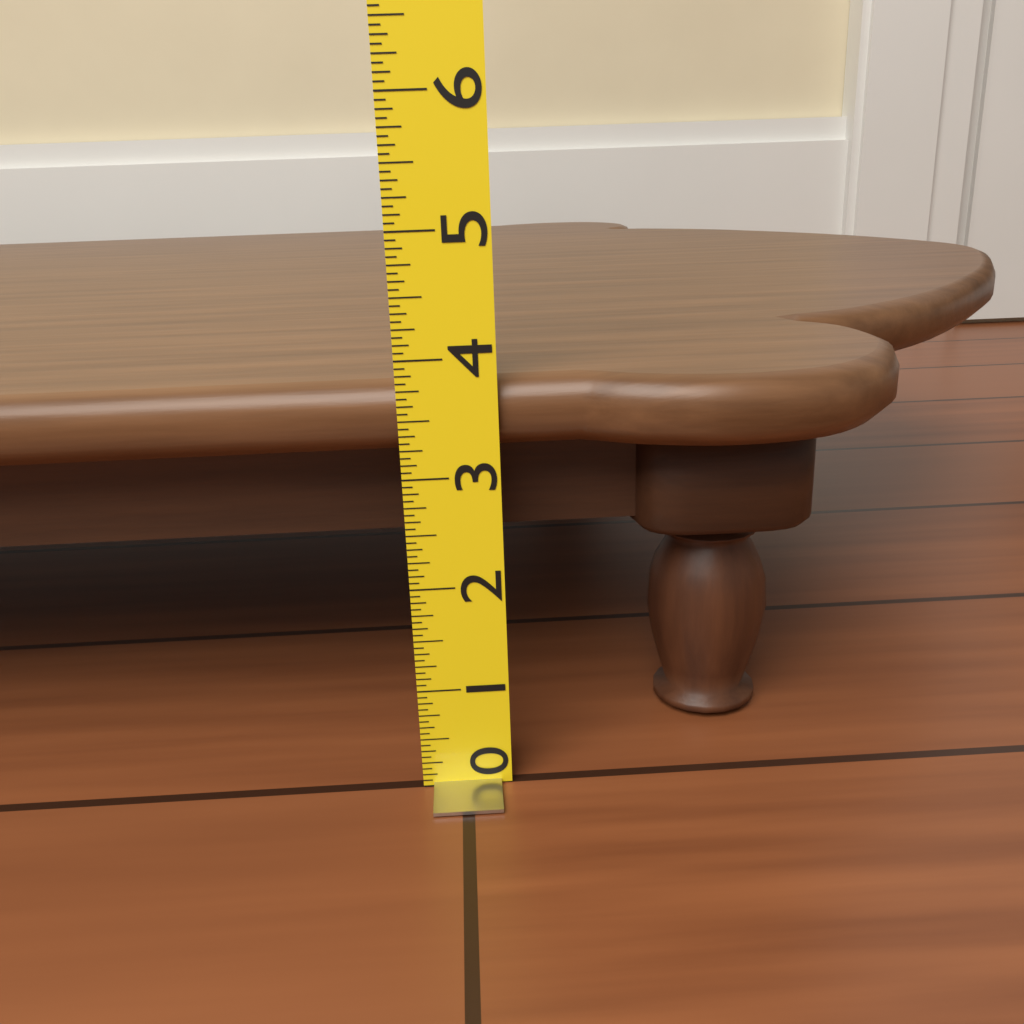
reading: 3.8125 (no unit)
